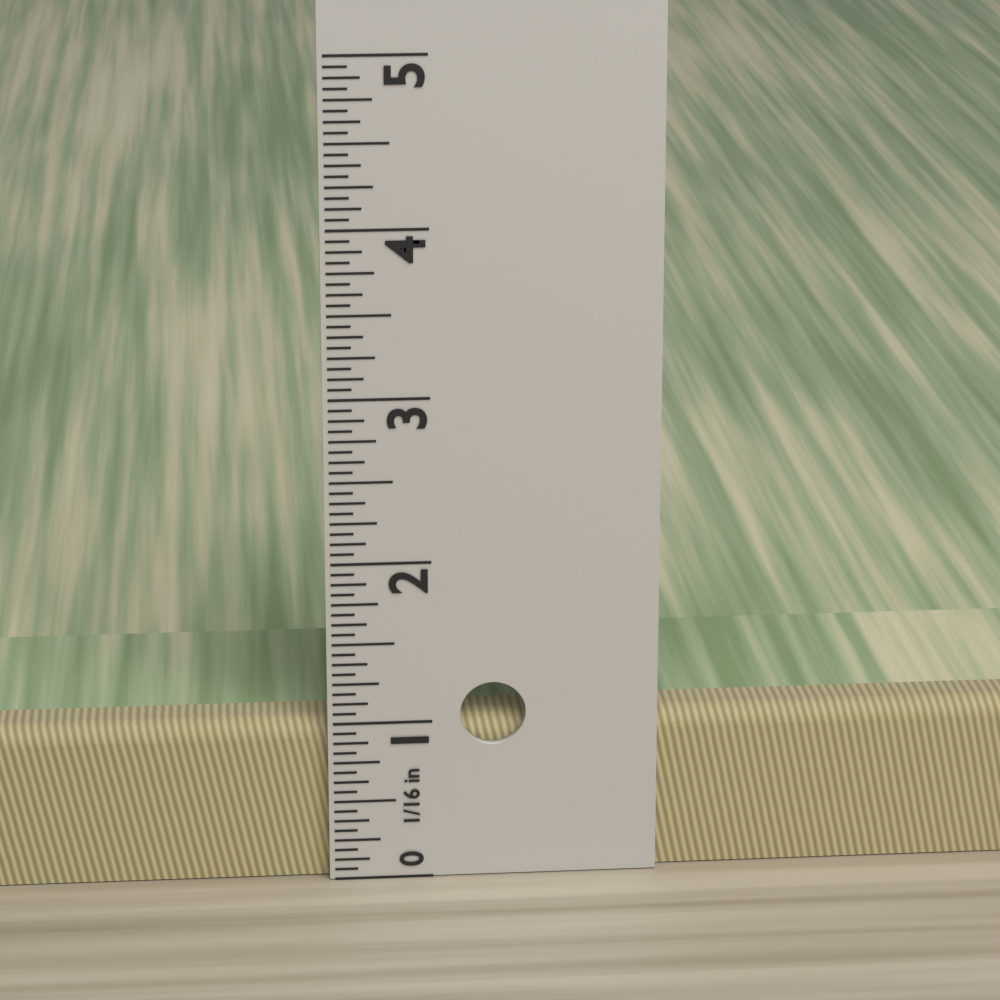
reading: 1.0000 in
